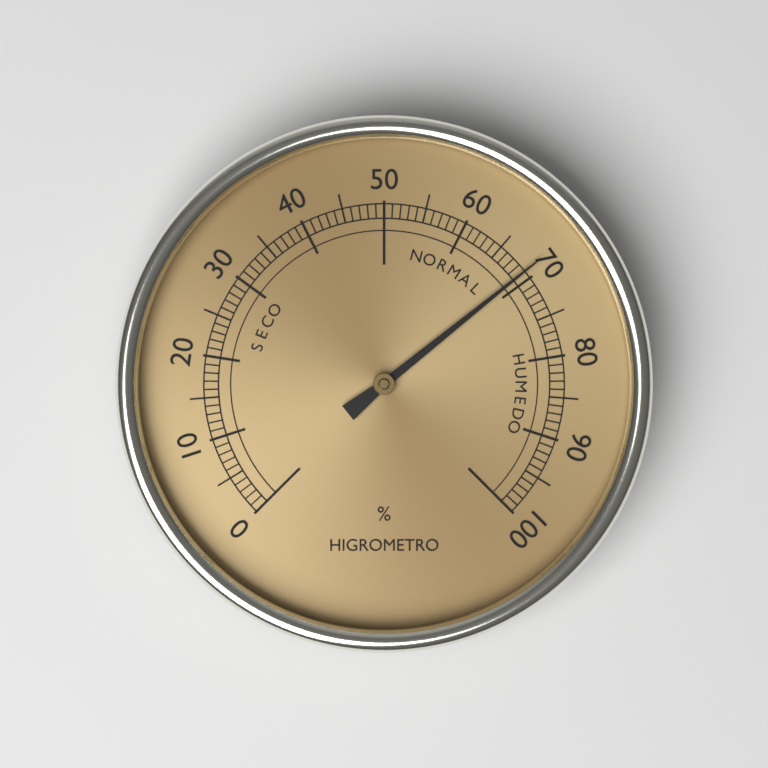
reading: 69 %
